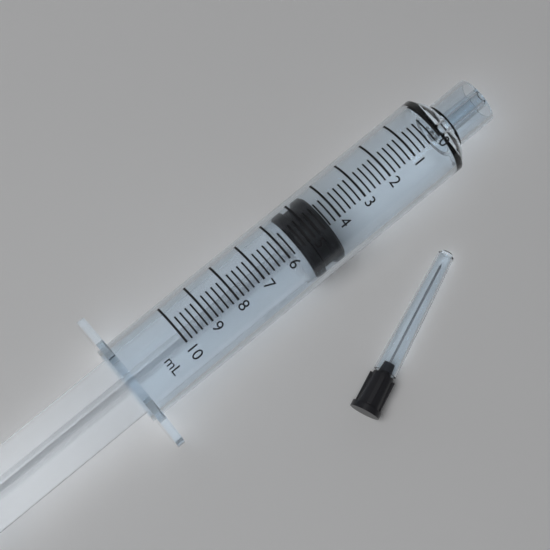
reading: 4.4 ml
